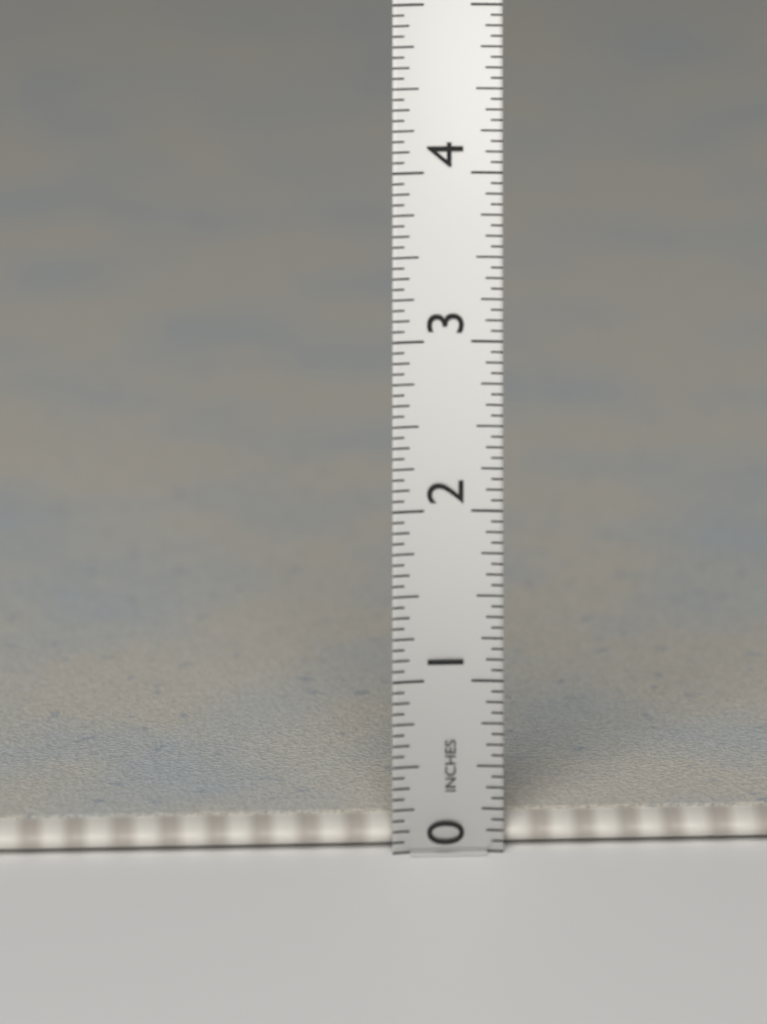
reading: 0.1875 in
